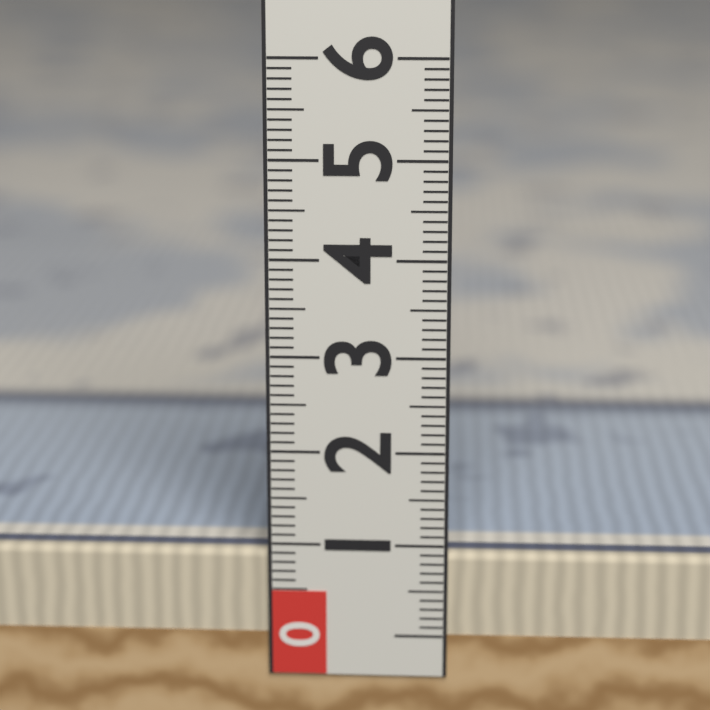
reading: 0.9 (no unit)
